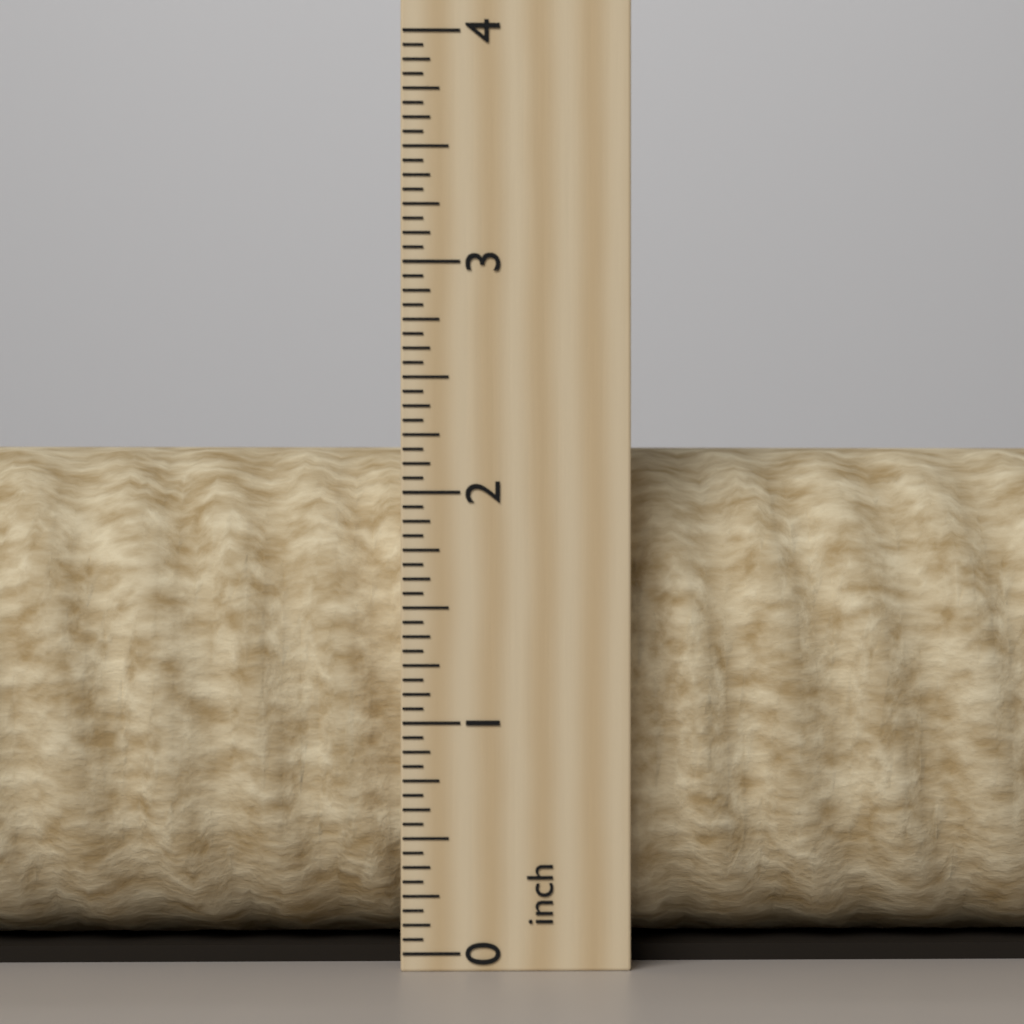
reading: 2.2500 inch
